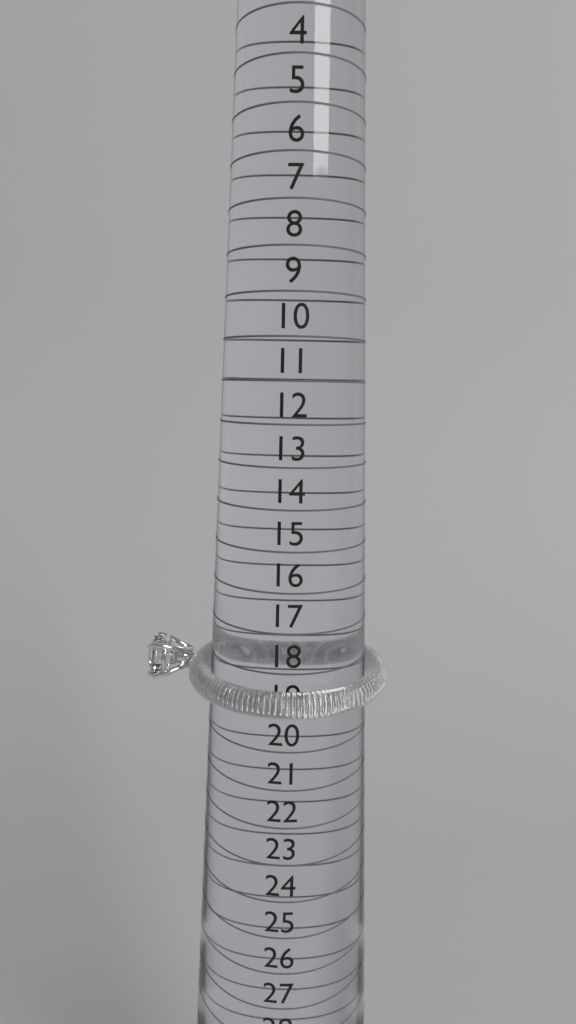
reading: 19 (no unit)
